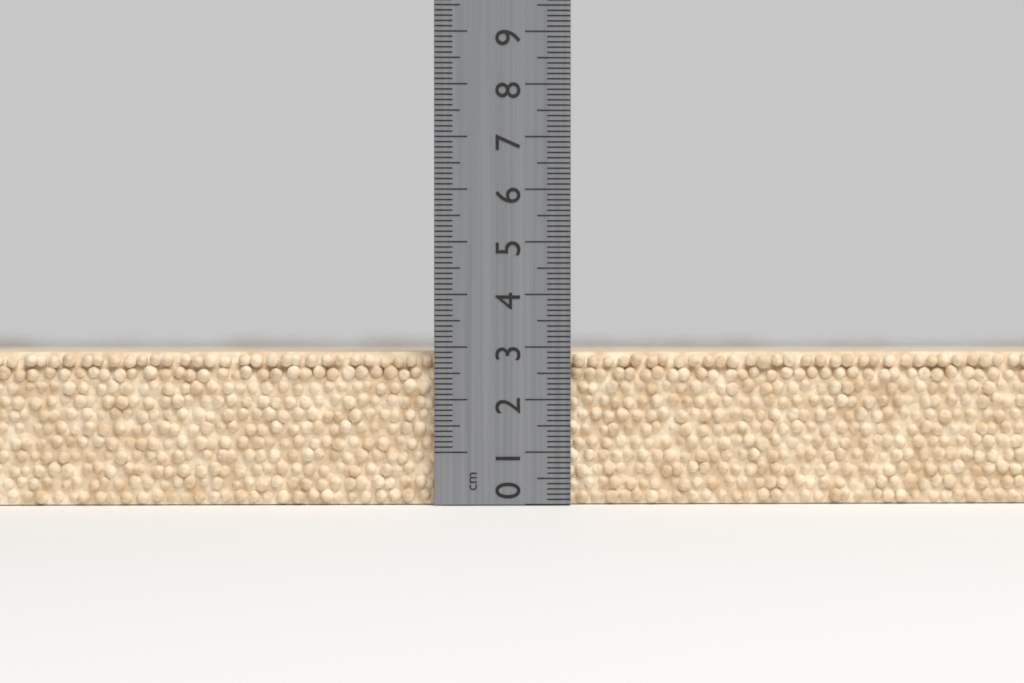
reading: 2.9 cm
